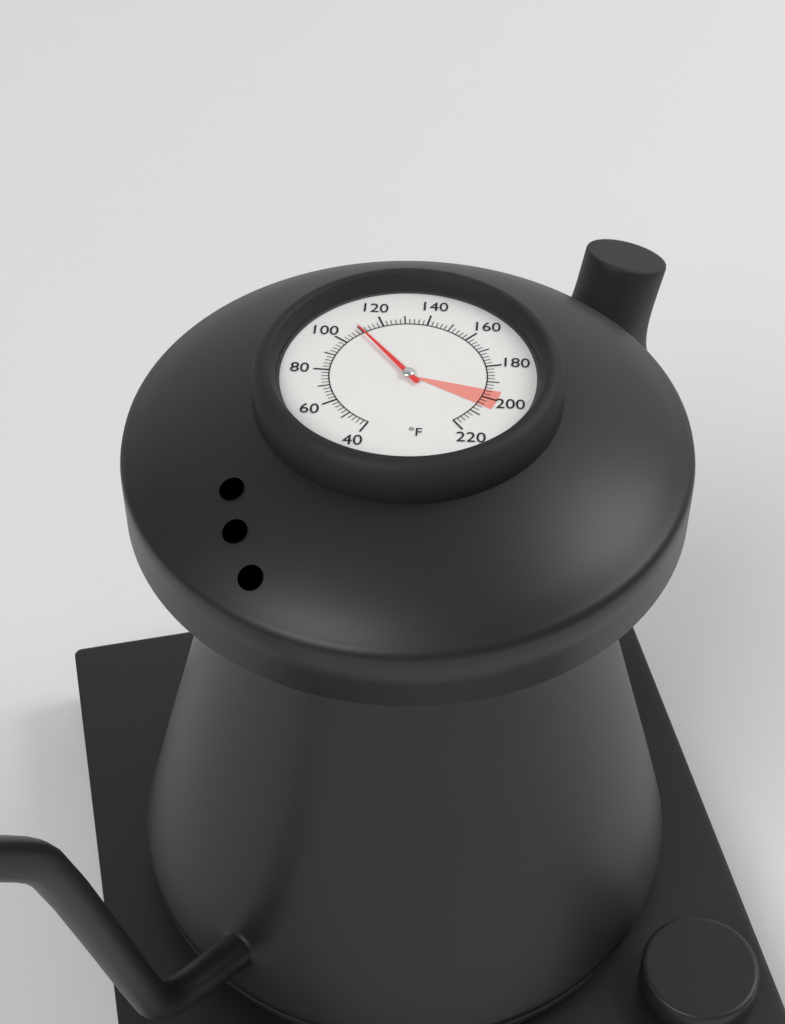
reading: 110 °F
